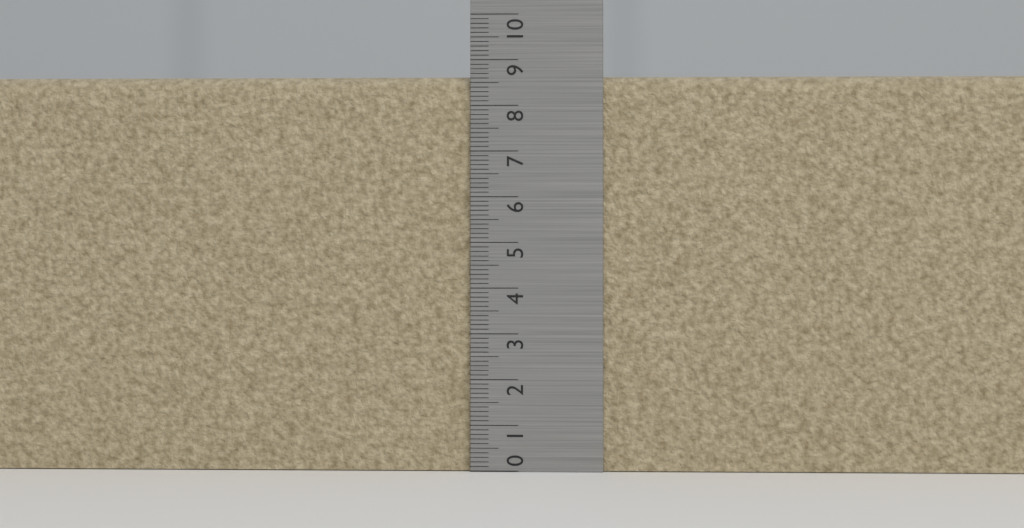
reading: 8.7 (no unit)
